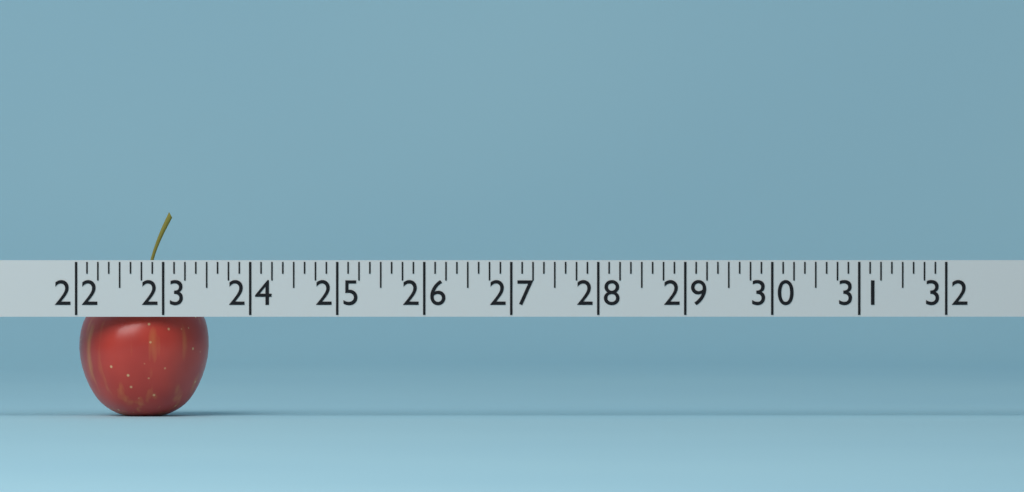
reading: 23.500 (no unit)
